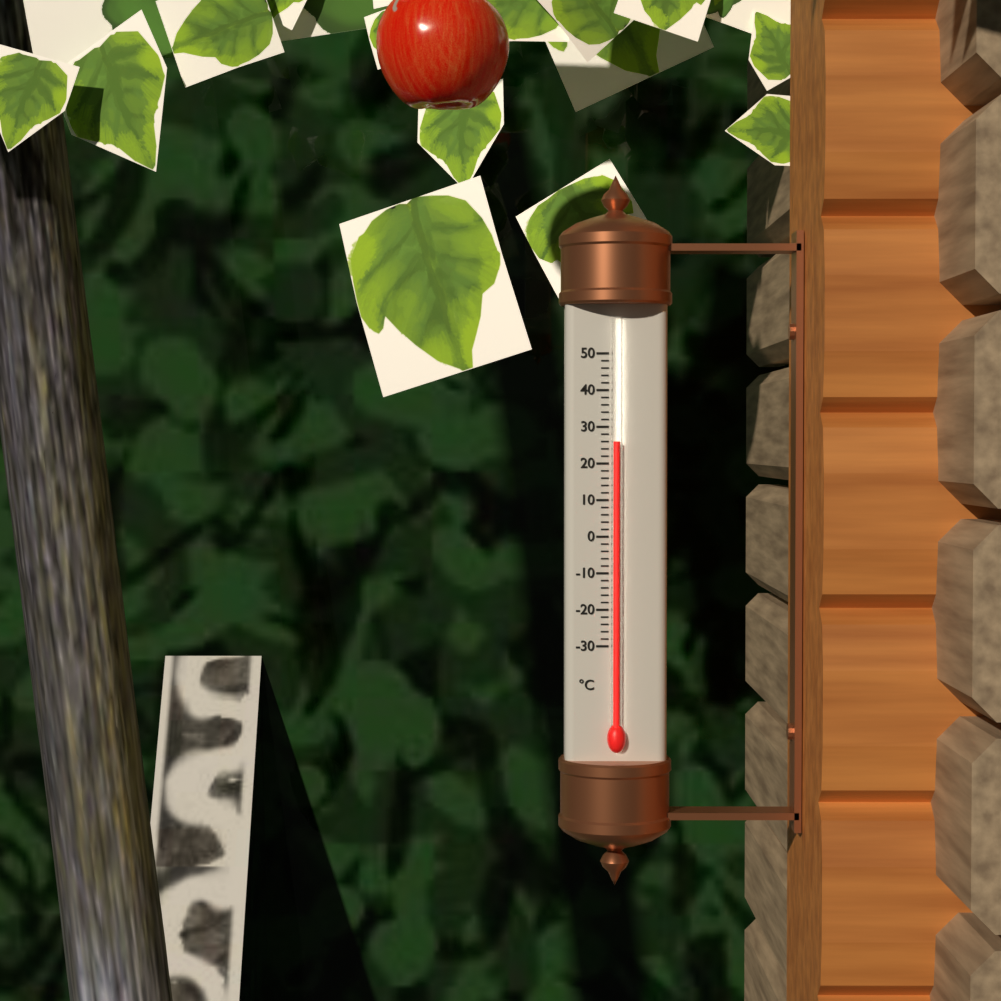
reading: 26 °C
